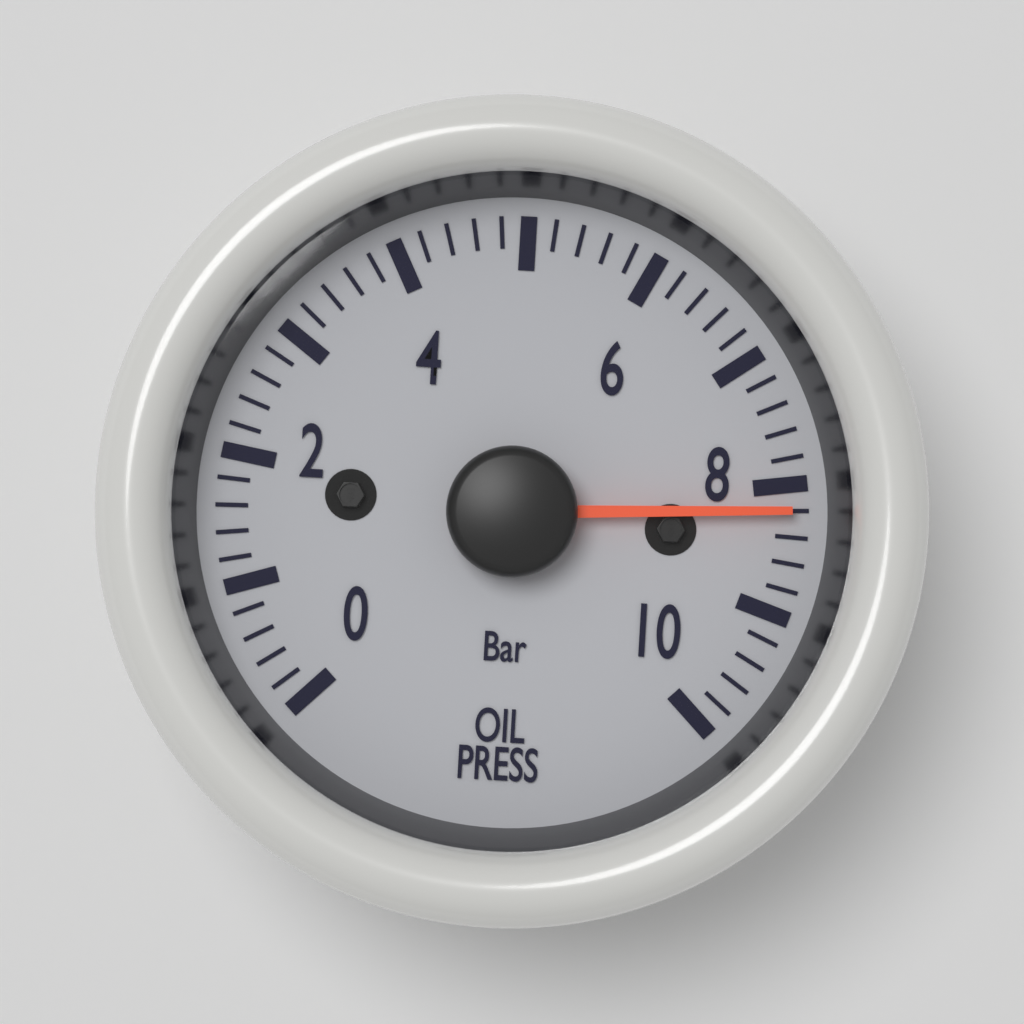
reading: 8.2 bar
